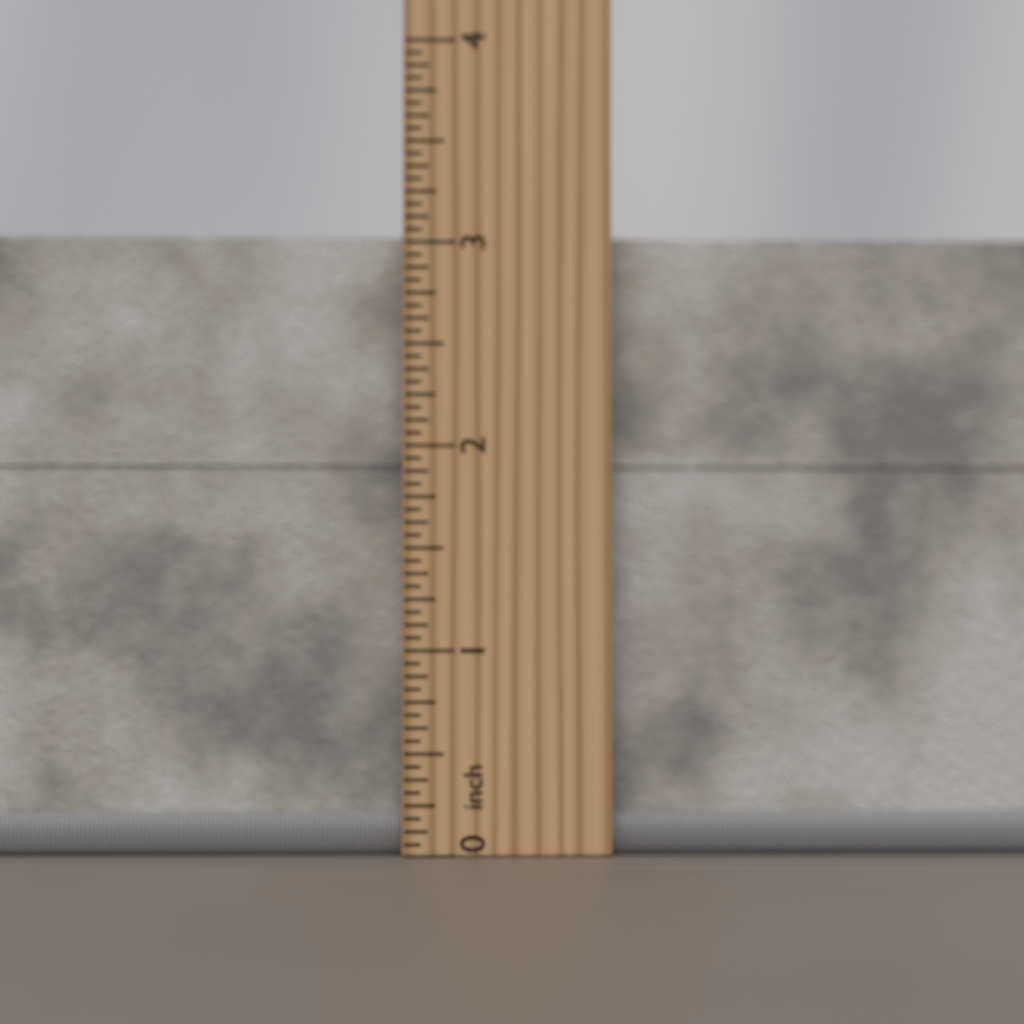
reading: 3.0625 inch
